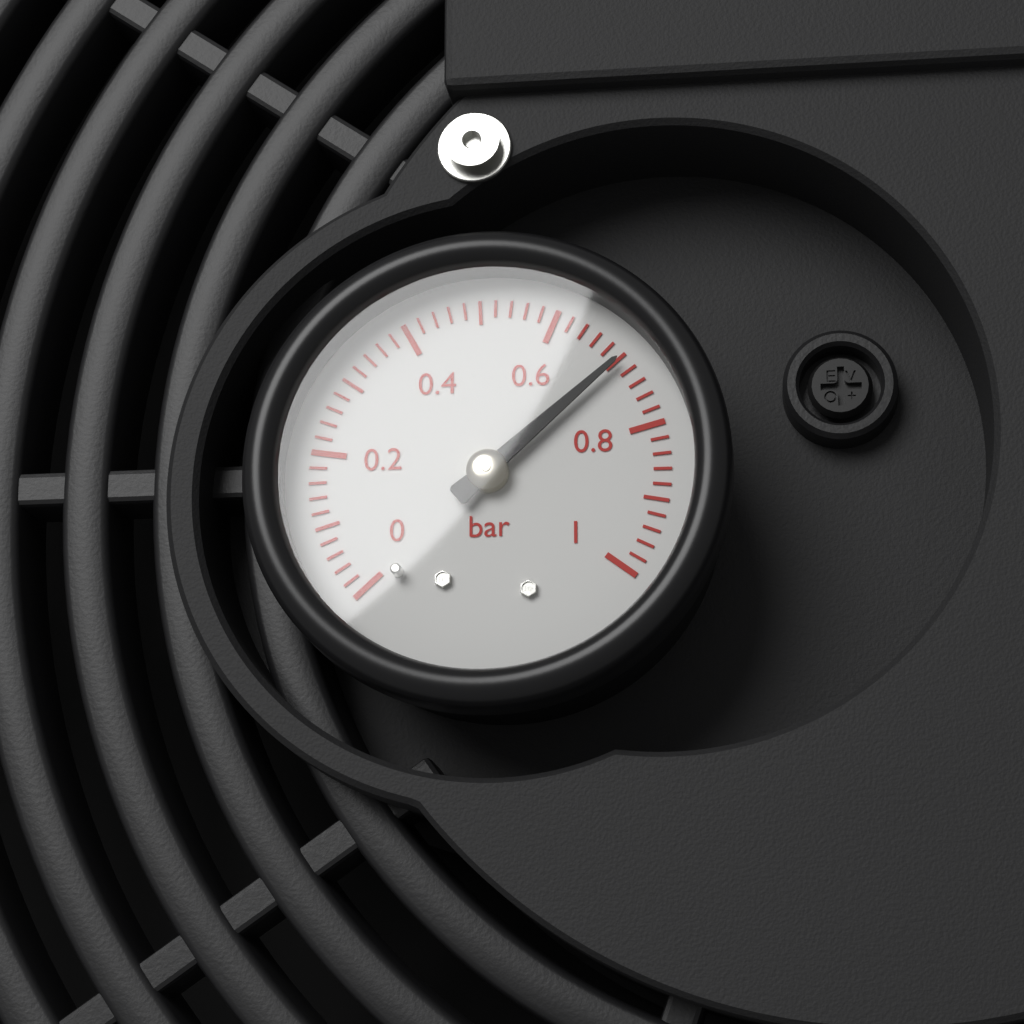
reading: 0.70 bar
